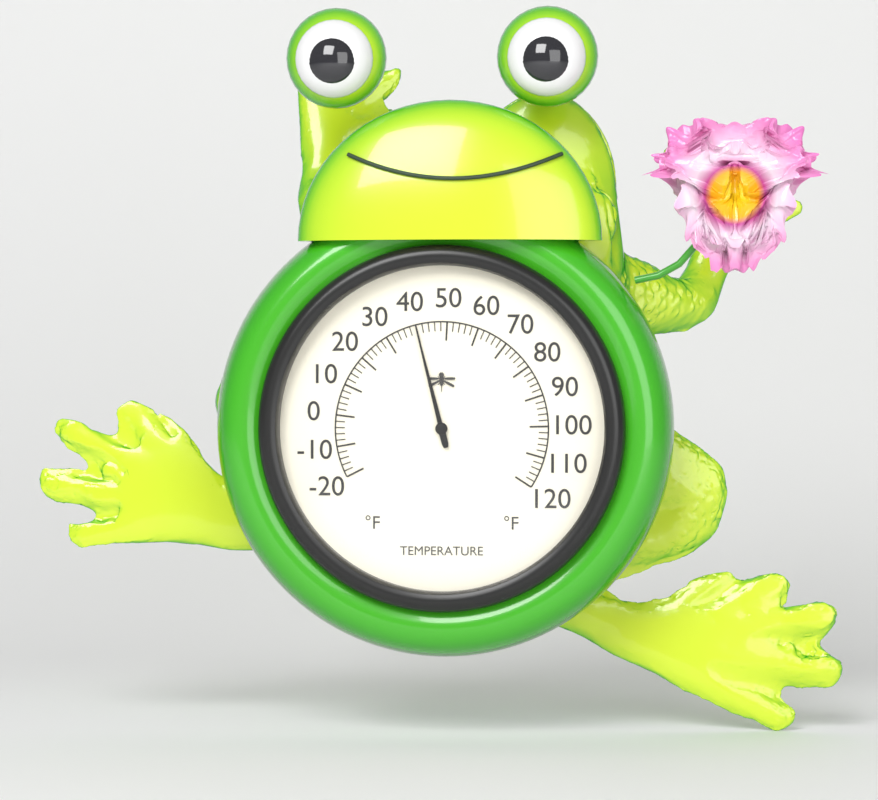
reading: 40 °F
